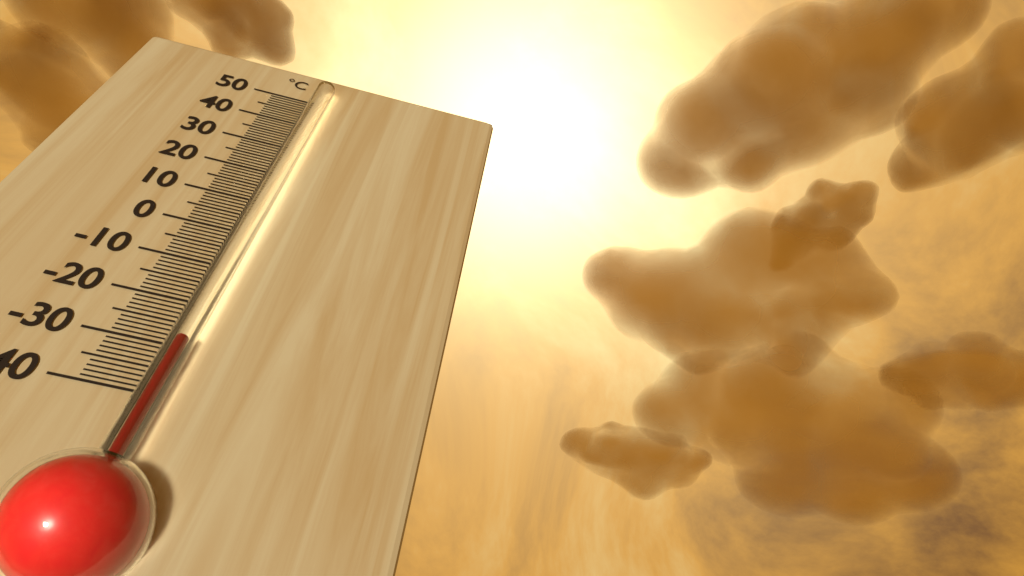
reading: -30 °C
